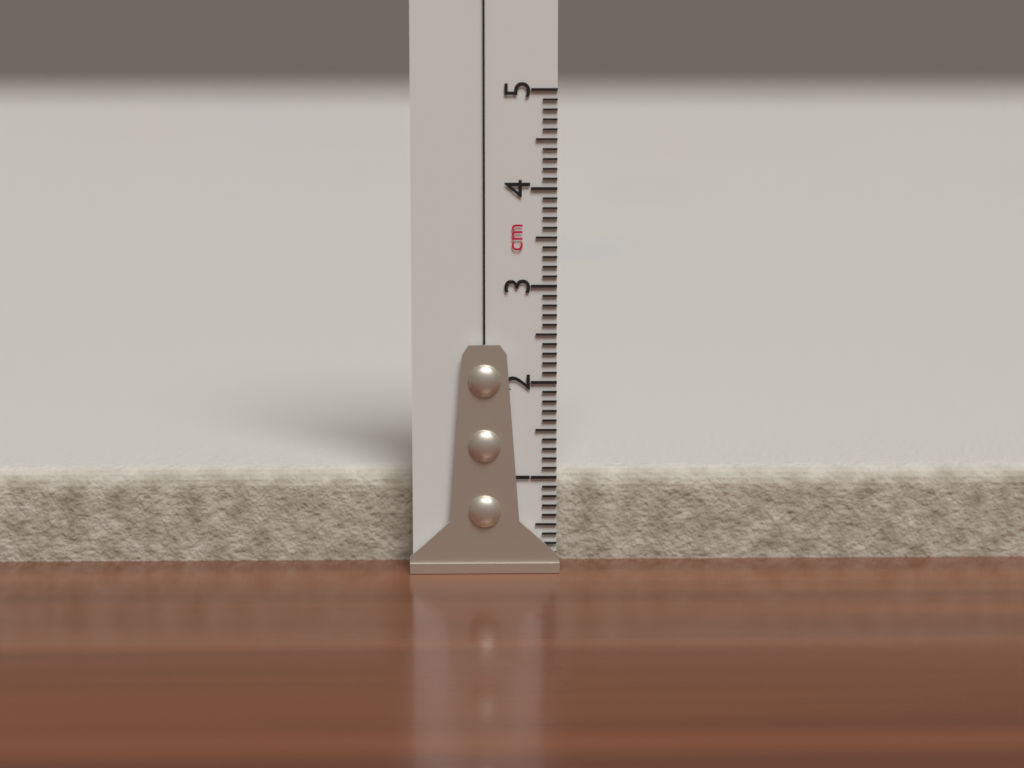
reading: 1.0 cm
